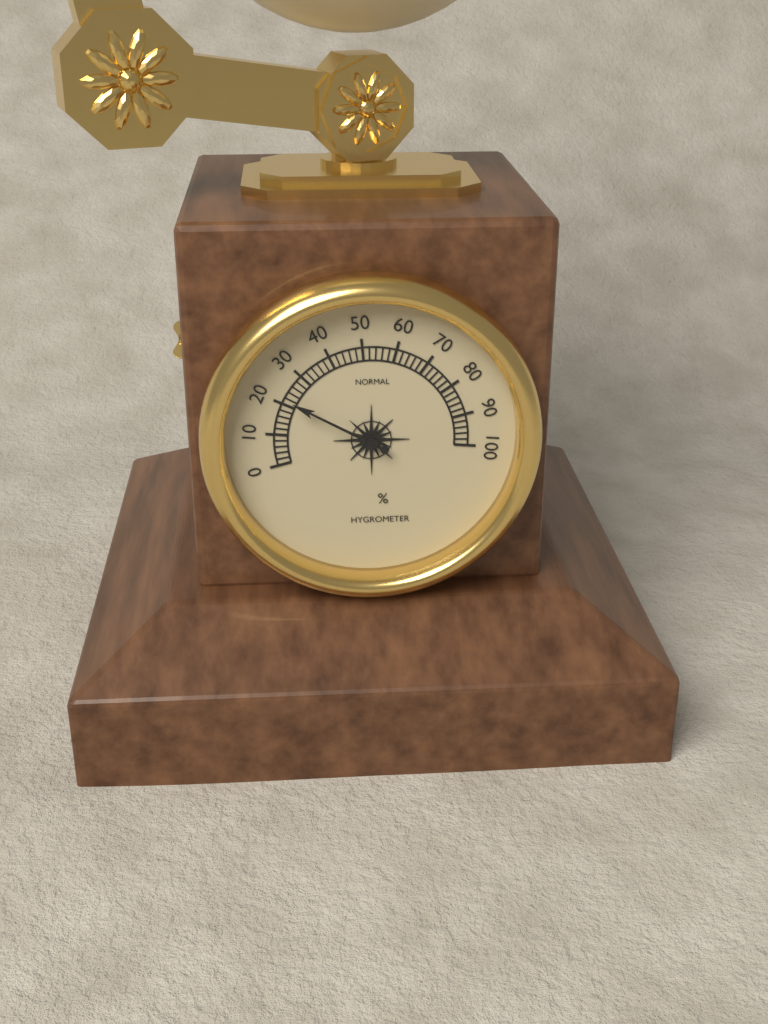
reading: 22 %
